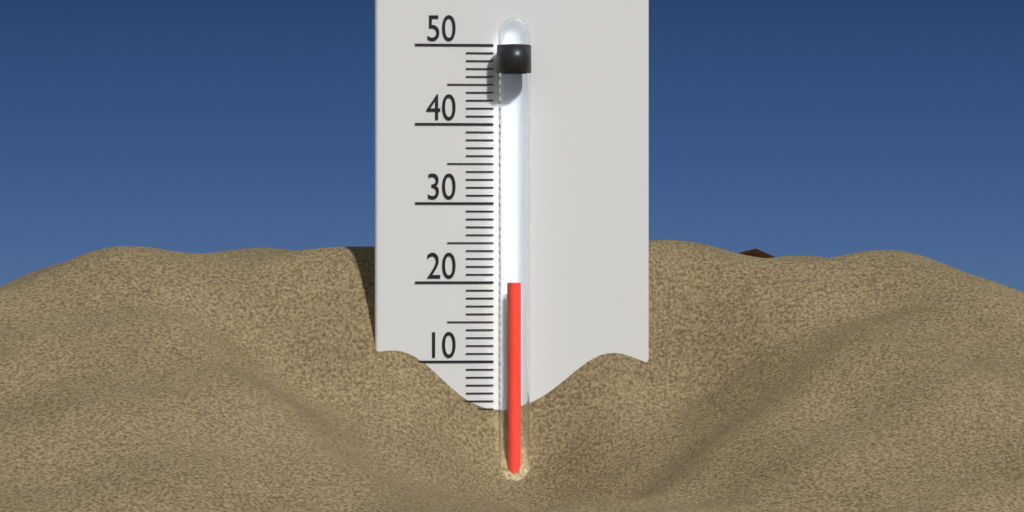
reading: 20 °C
